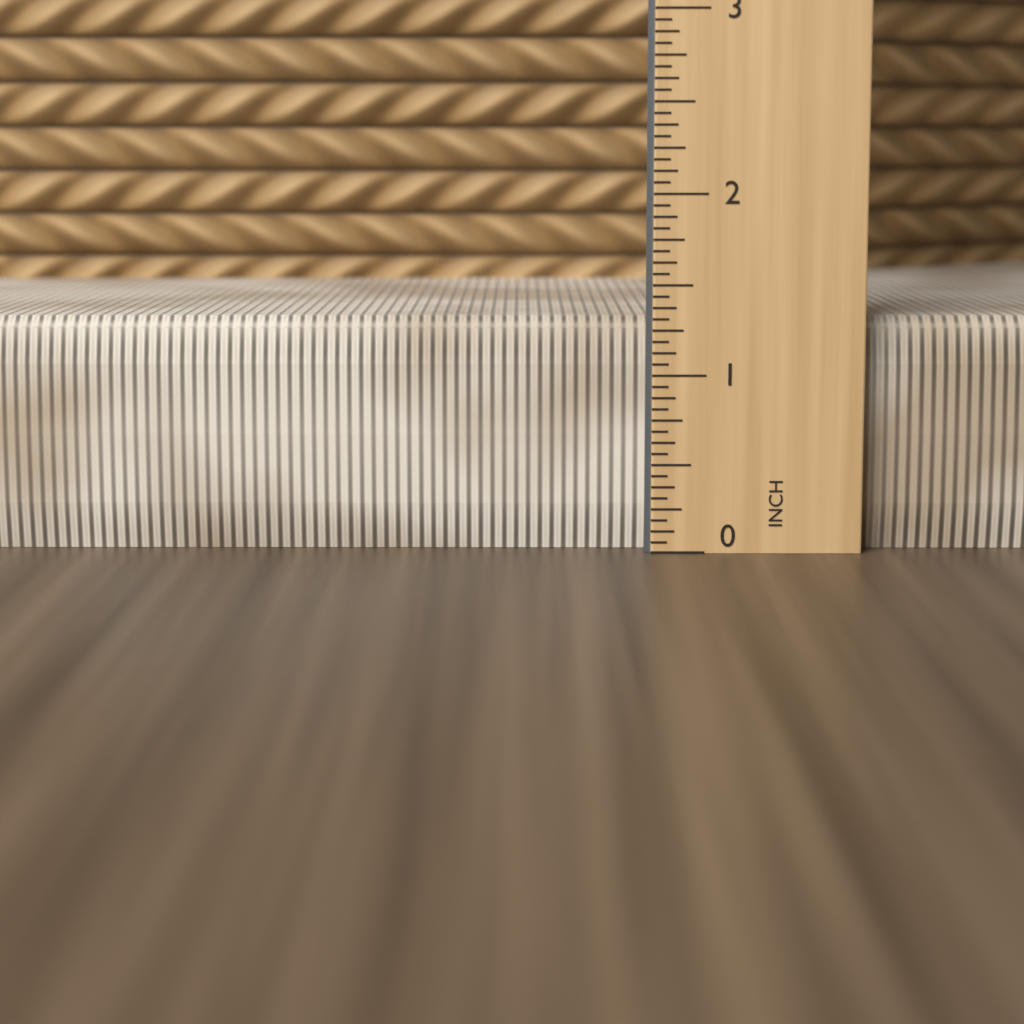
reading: 1.3125 in
